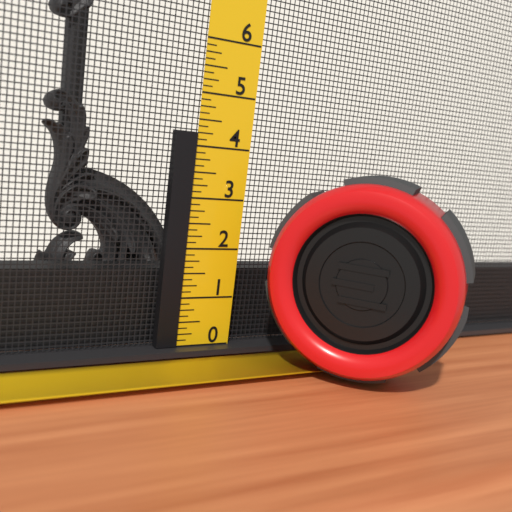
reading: 4.250 (no unit)
